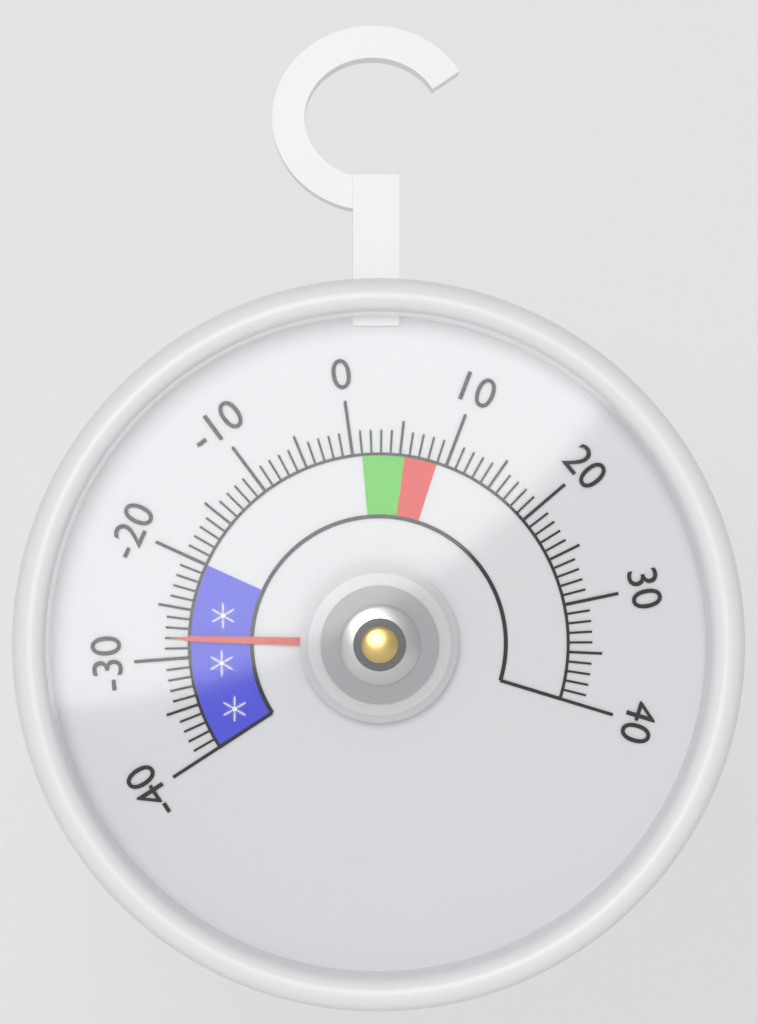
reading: -28 (no unit)
